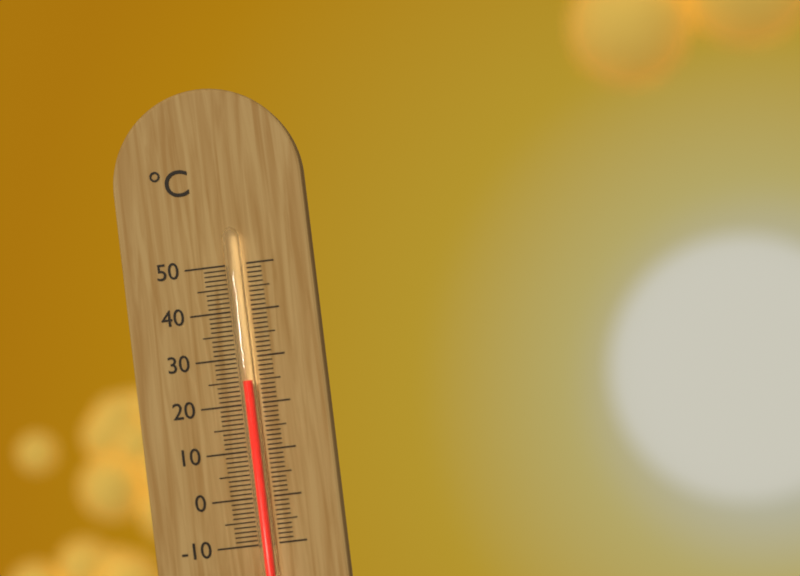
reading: 25 °C
